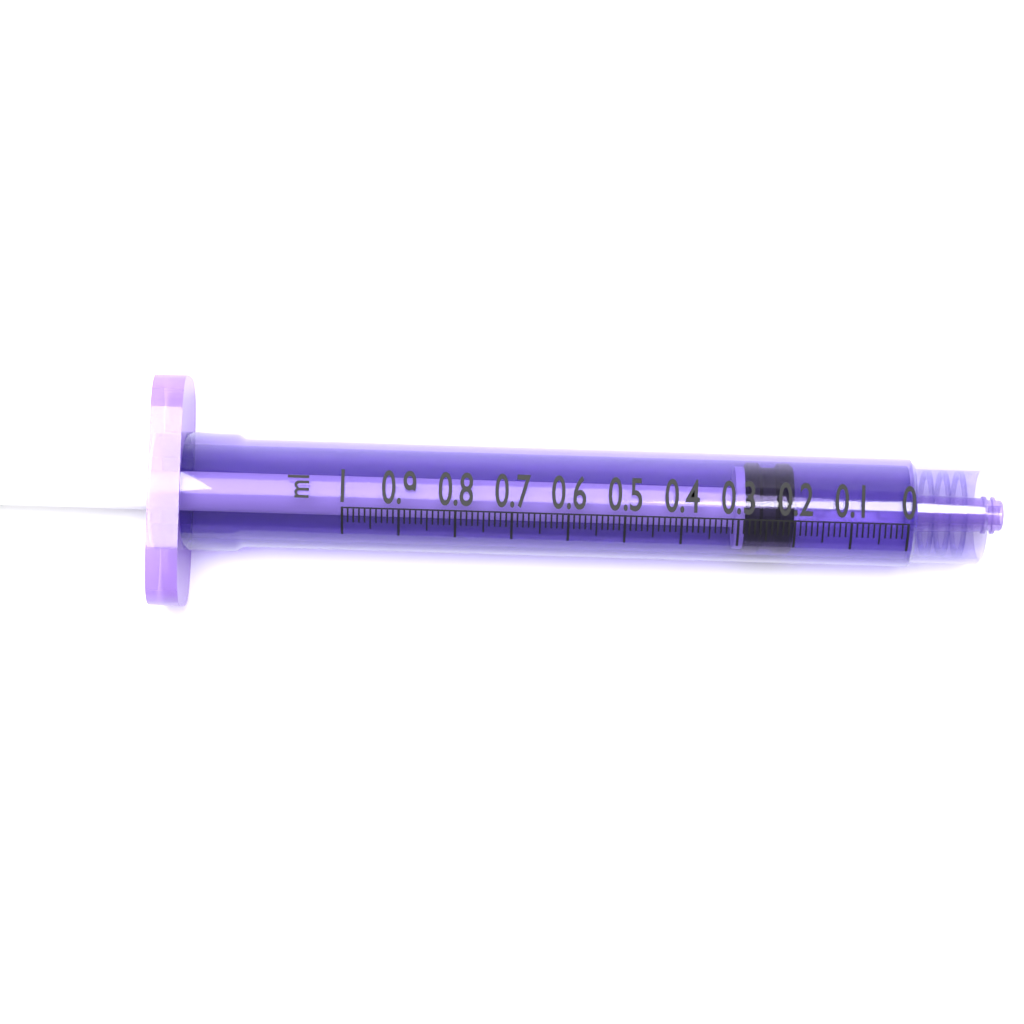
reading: 0.20 ml
